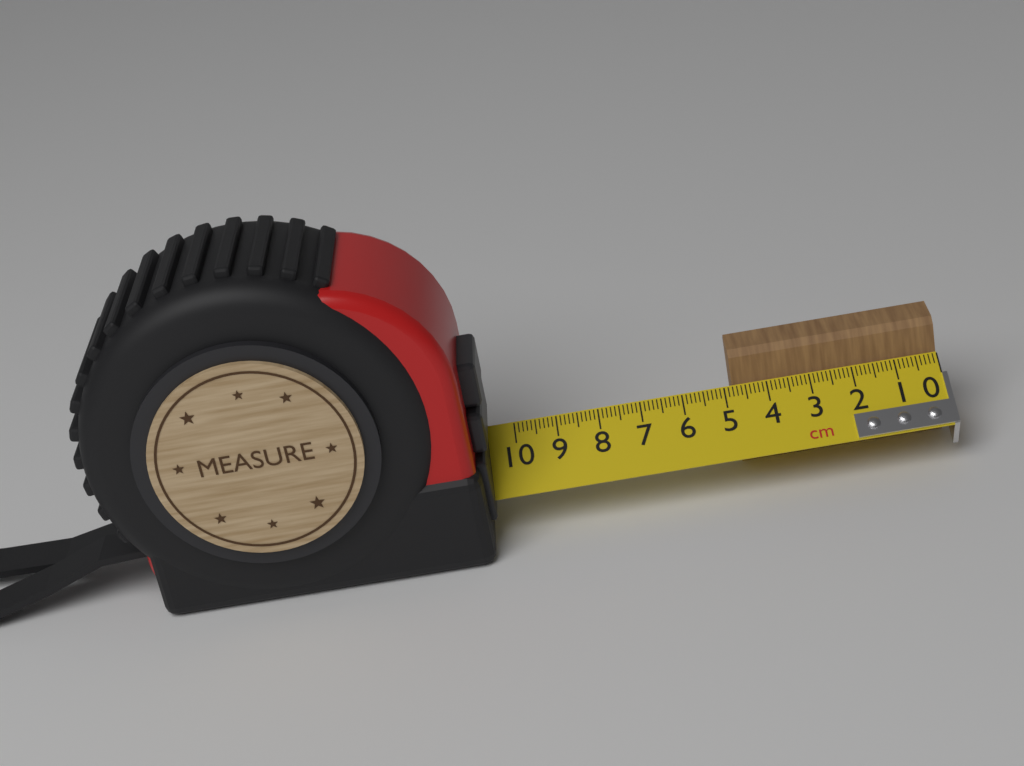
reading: 4.8 cm
